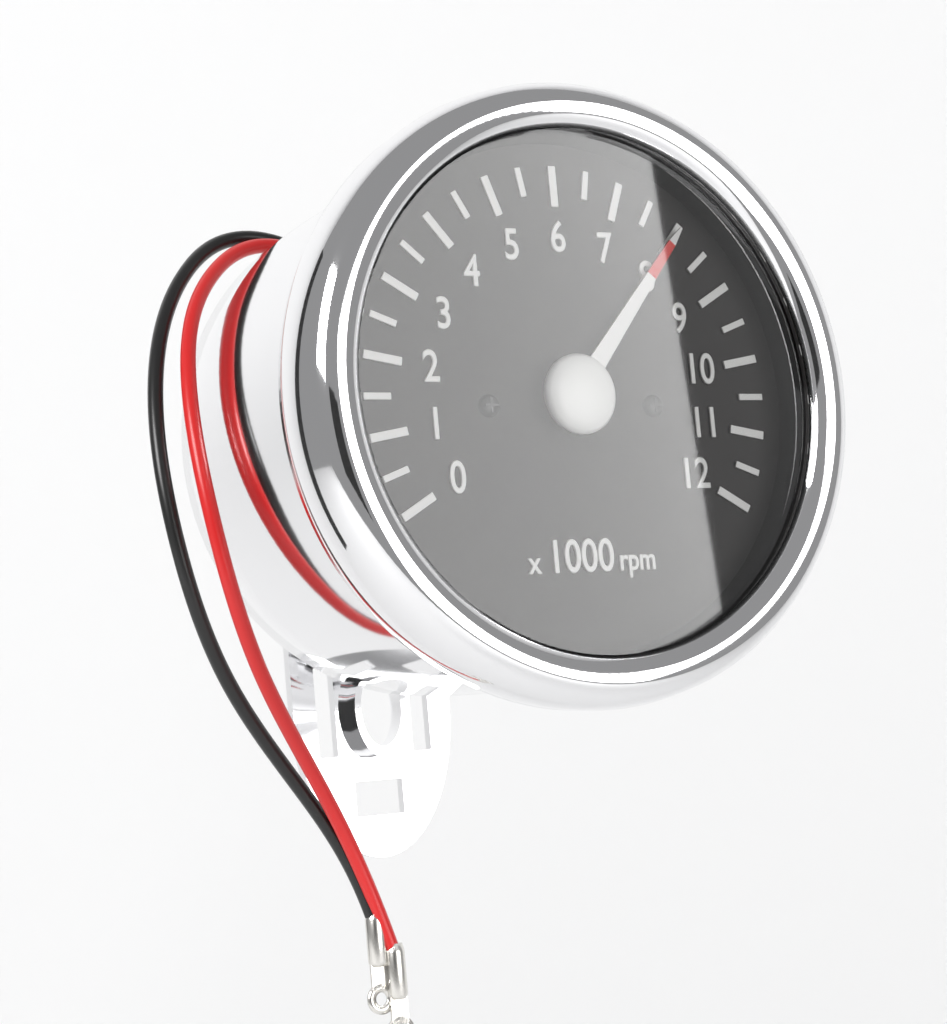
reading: 8.0 x1000 rpm
